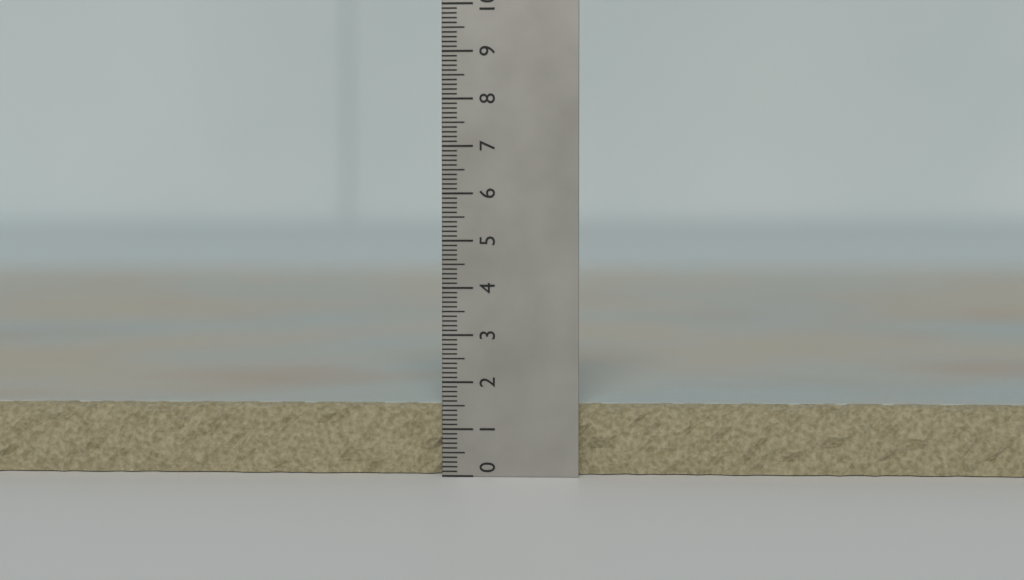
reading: 1.5 (no unit)
